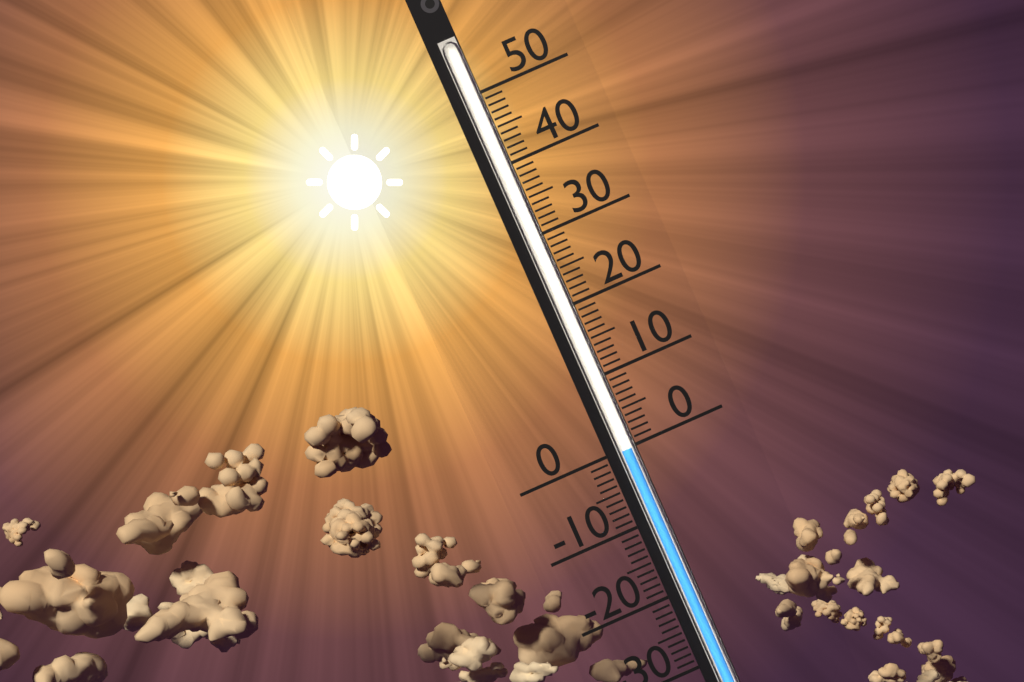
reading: 0 (no unit)
